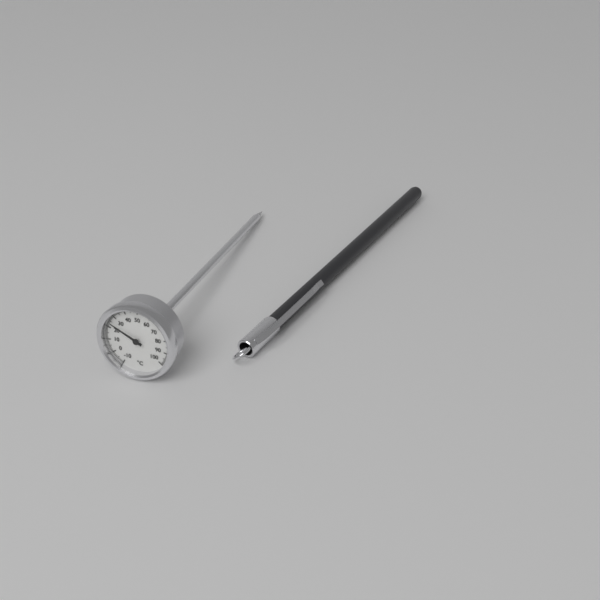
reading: 24 °C
